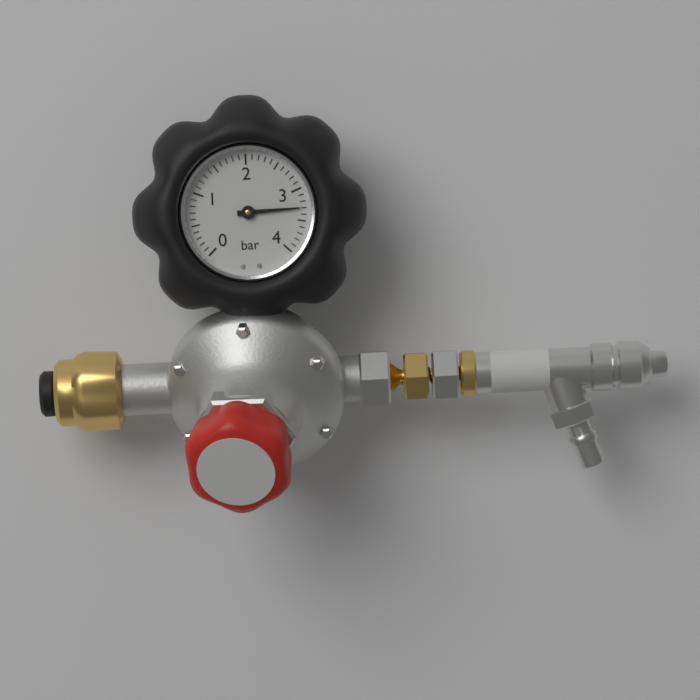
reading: 3.3 bar
